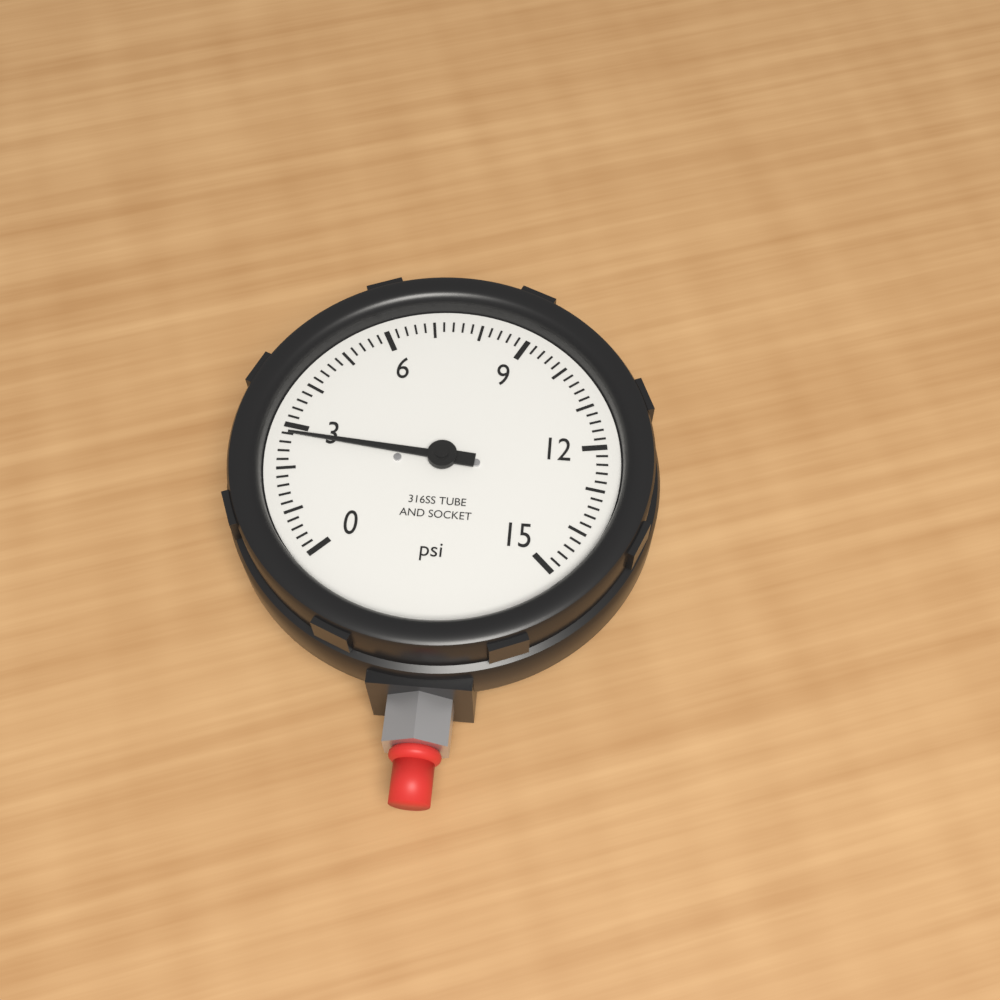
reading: 2.8 psi
